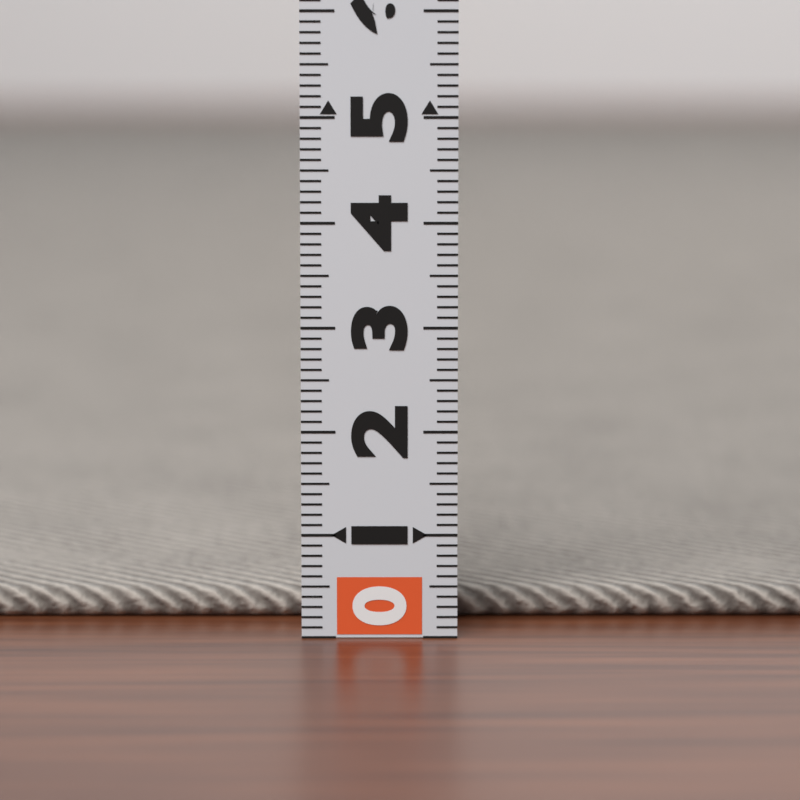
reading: 0.3 (no unit)
